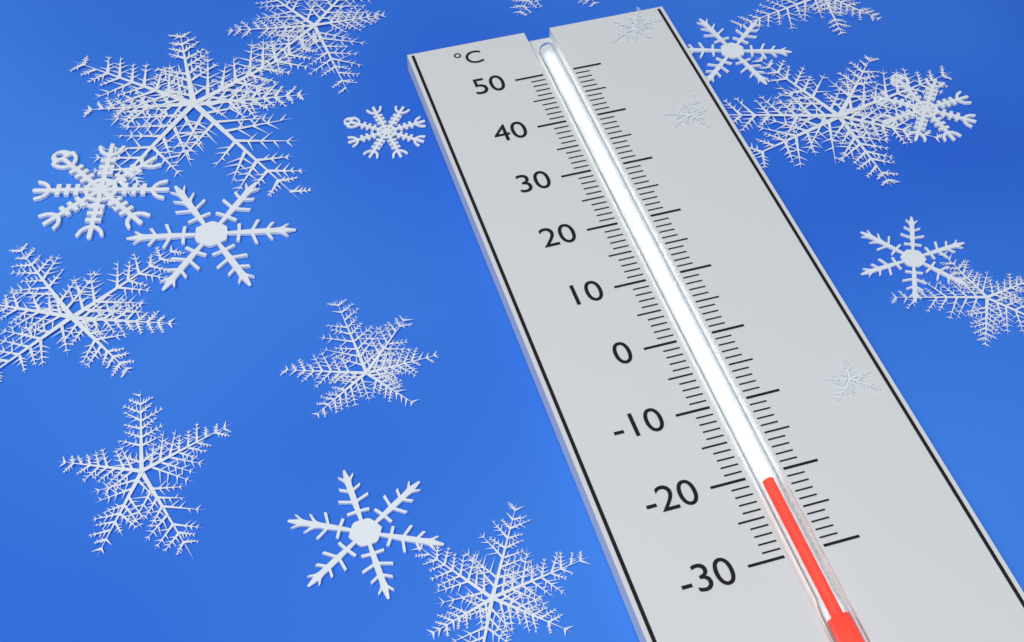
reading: -21 °C
